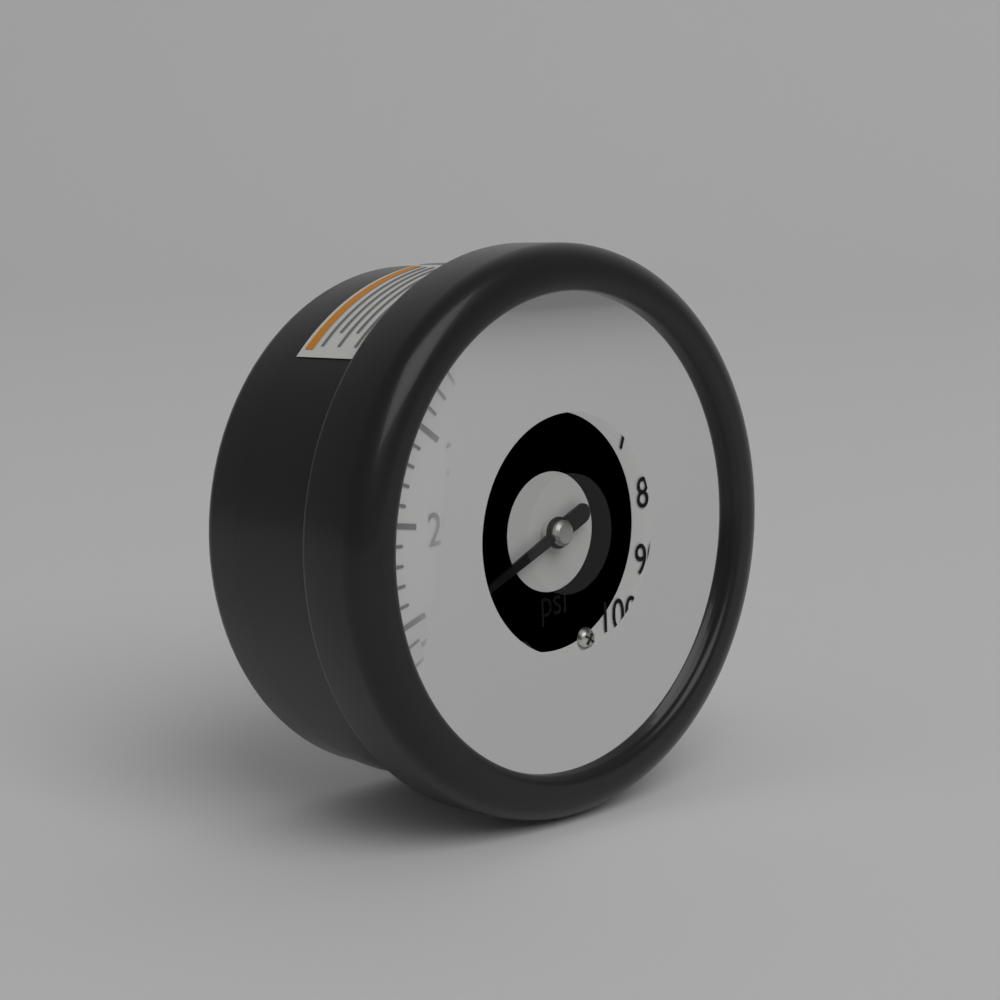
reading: 8 psi
